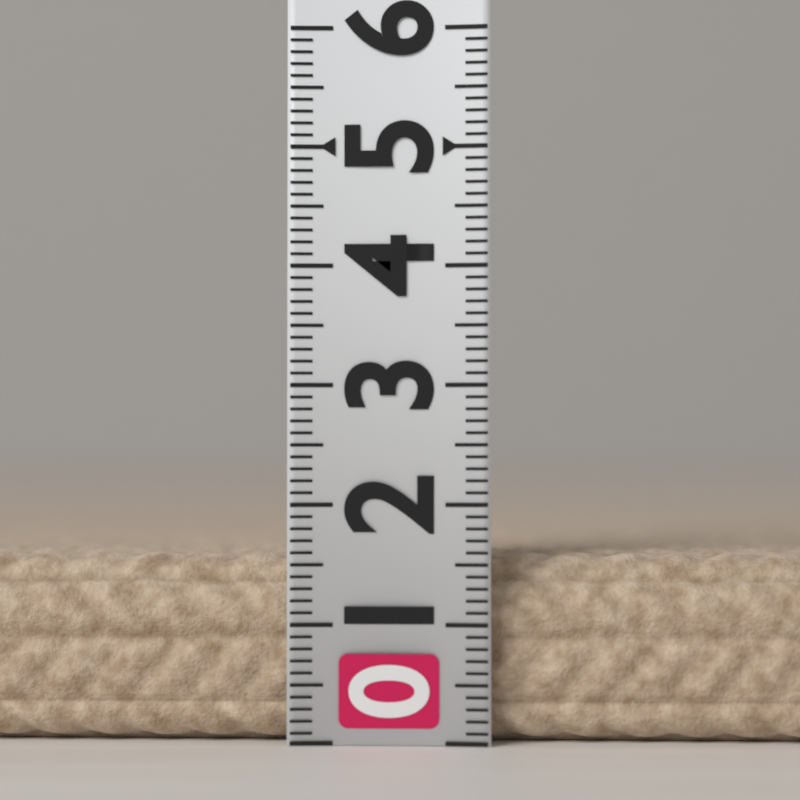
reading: 1.6 (no unit)
